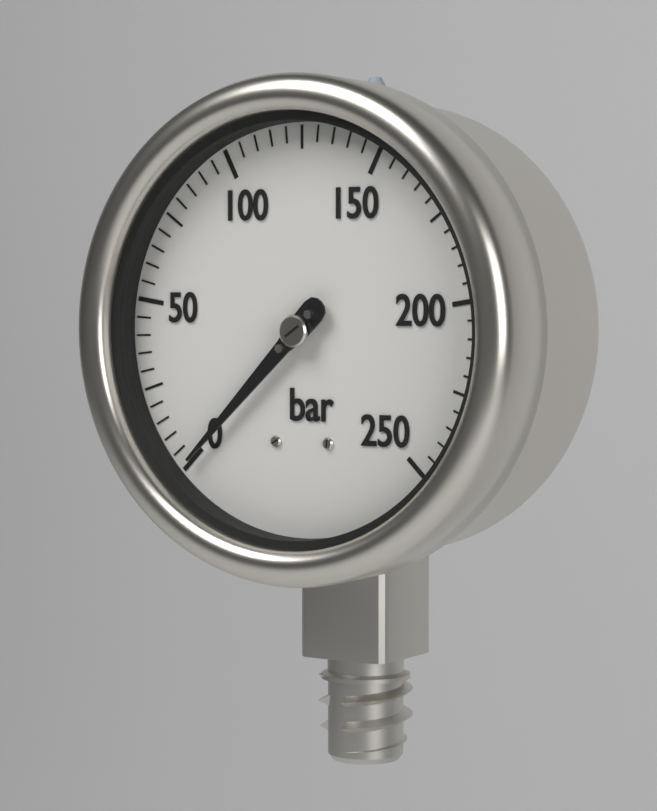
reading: 0 bar
